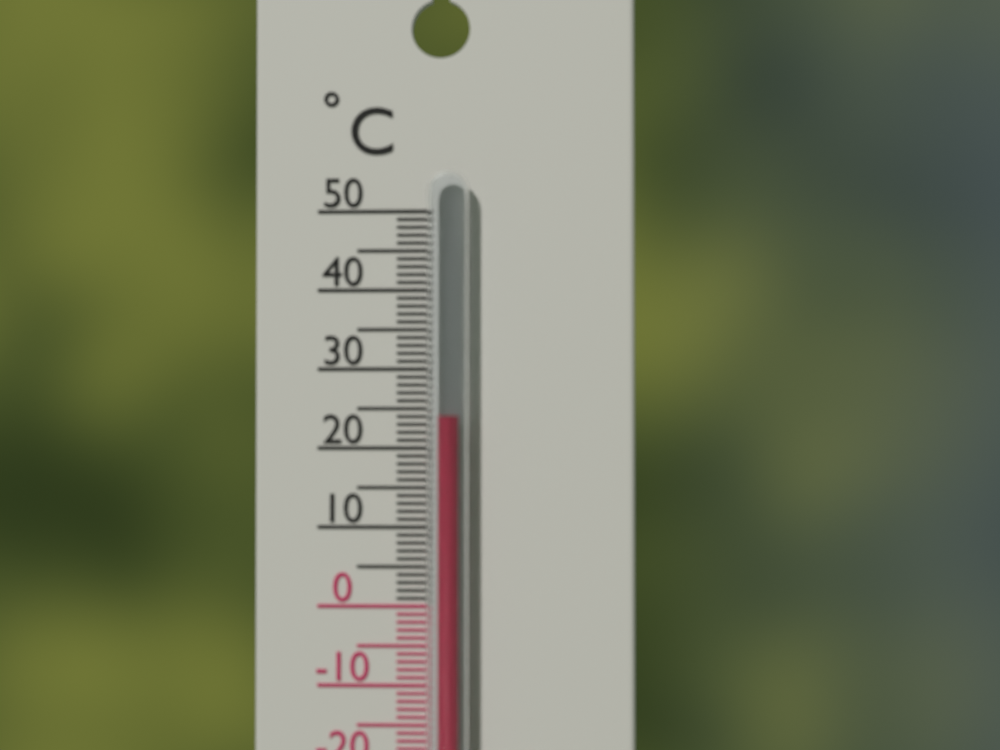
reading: 24 °C
